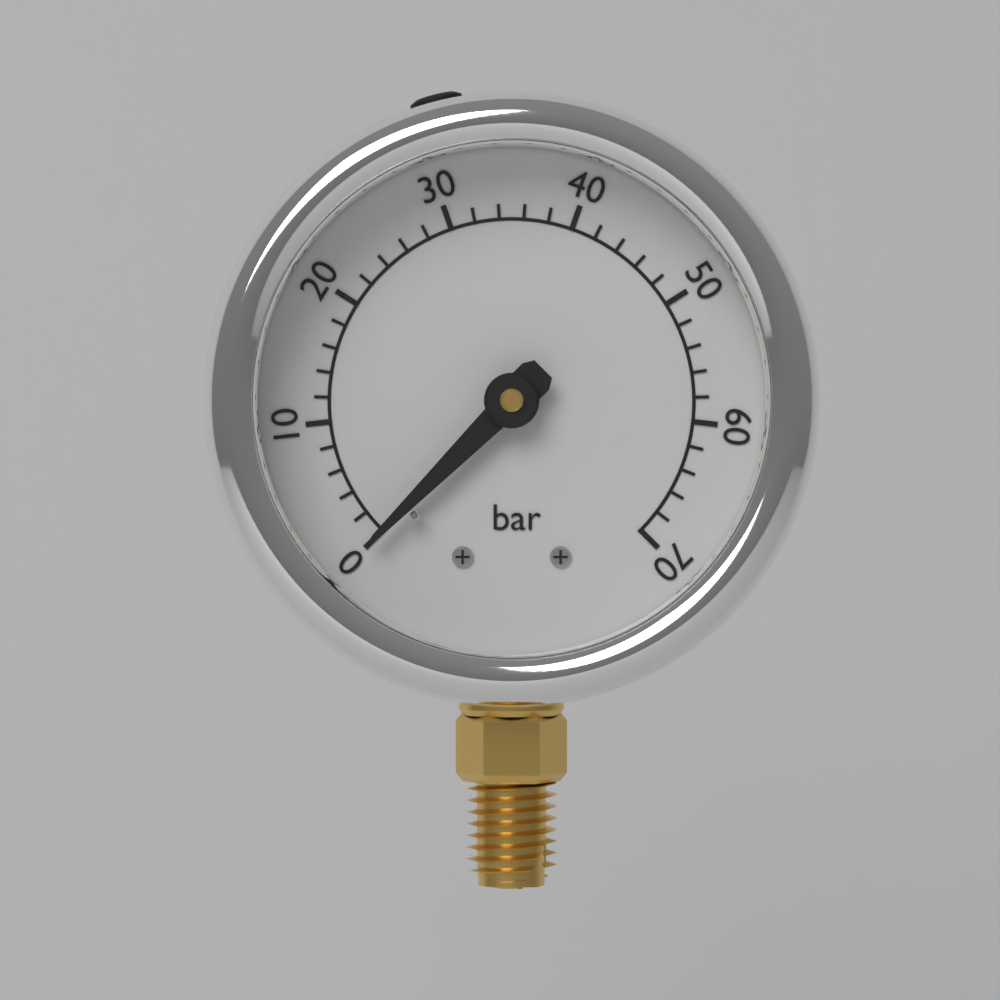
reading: 0 bar
